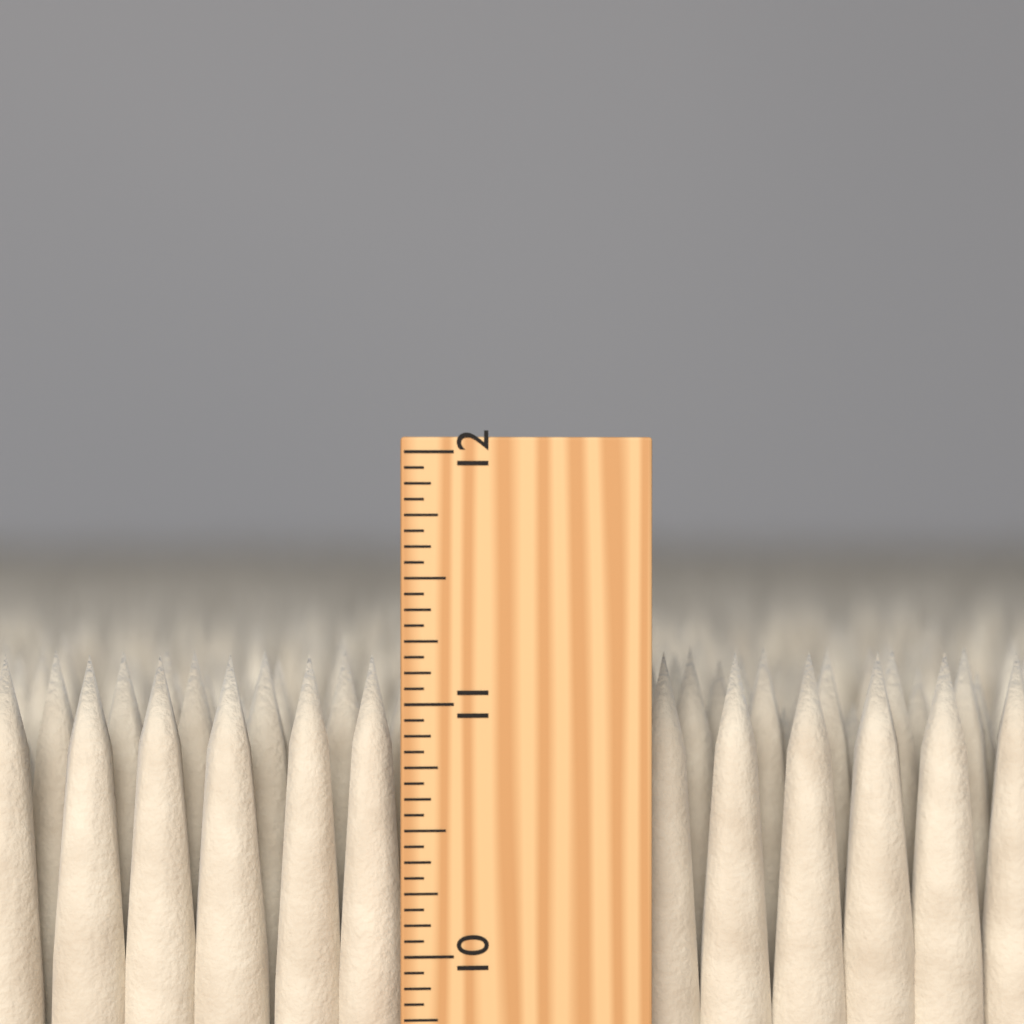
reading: 11.1875 inch
